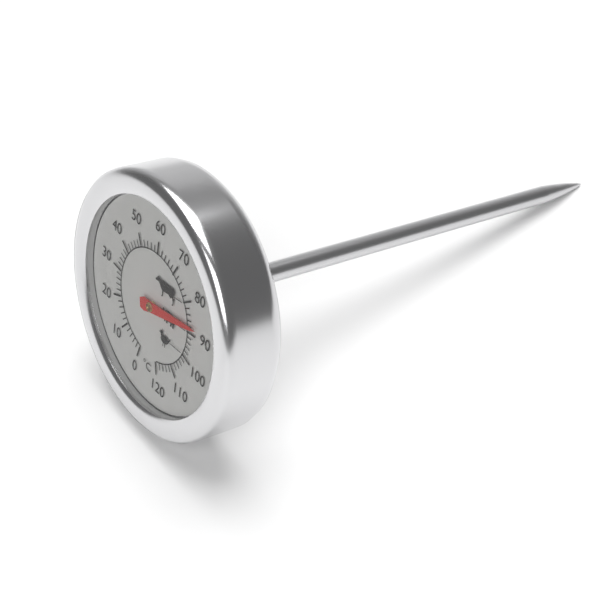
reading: 88 °C
